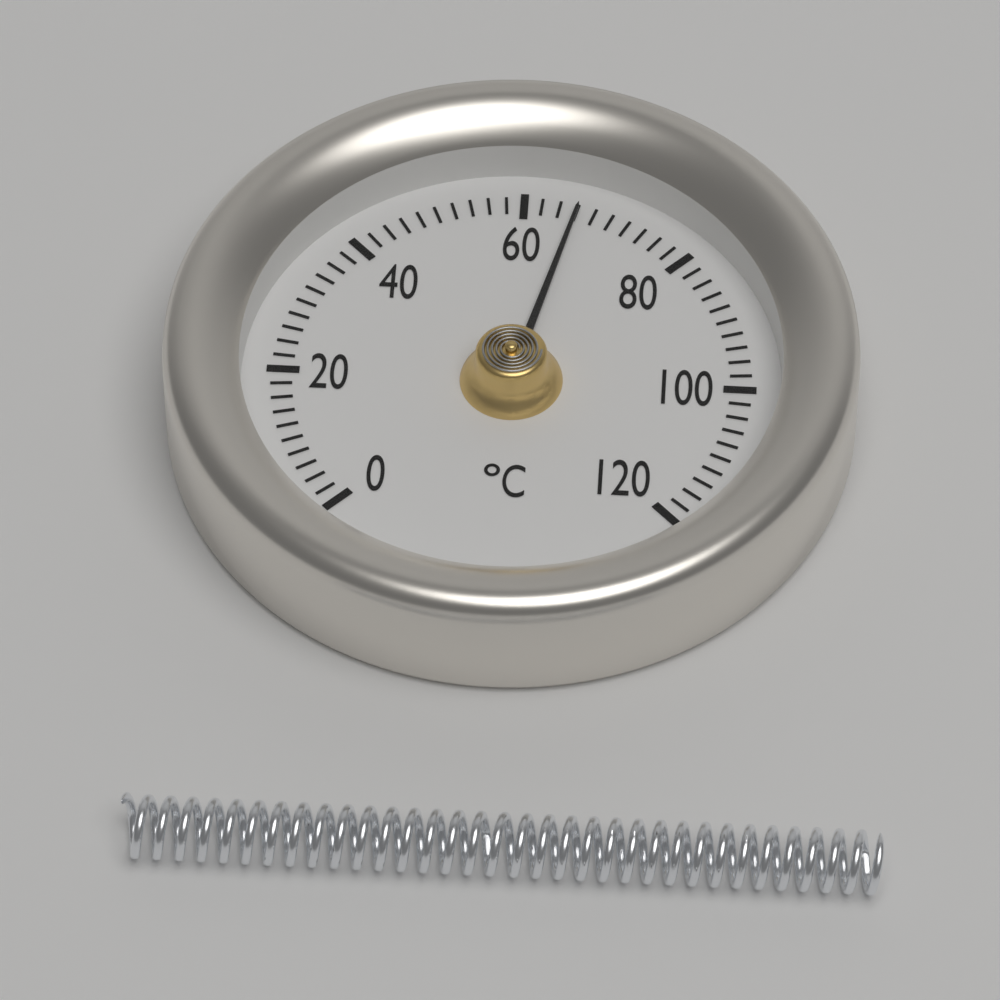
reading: 66 °C
